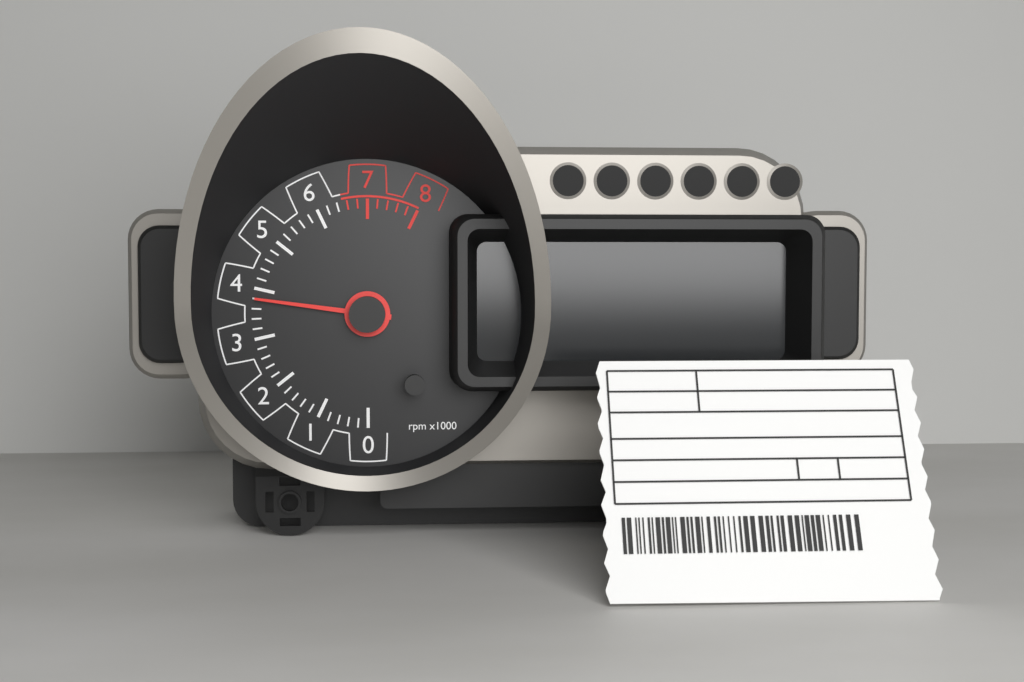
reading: 3.8 rpm x1000
